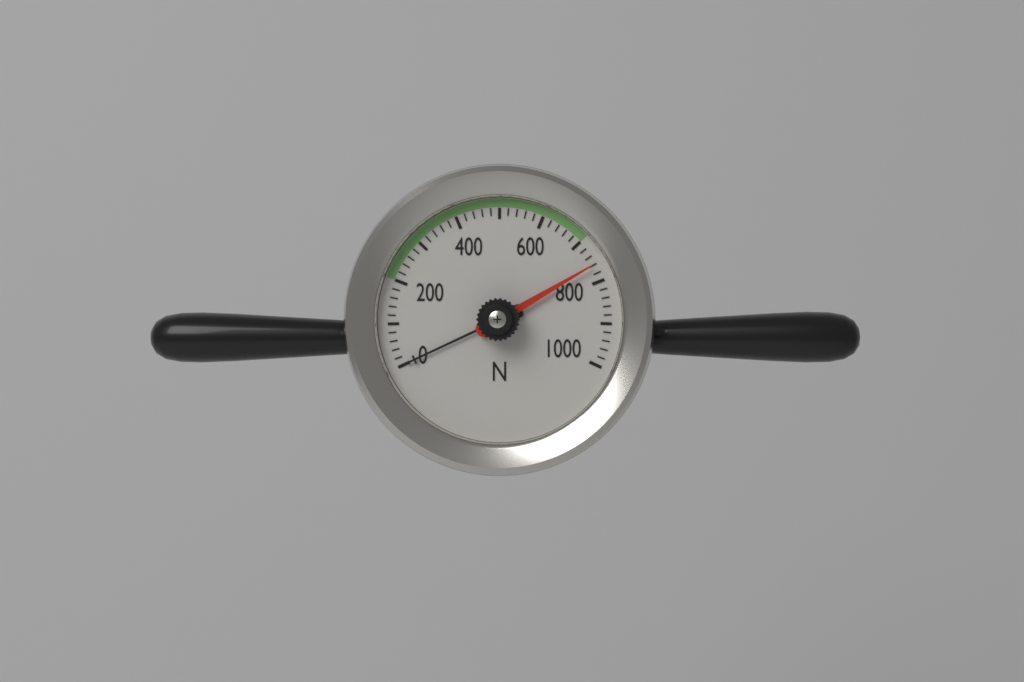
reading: 760 N
